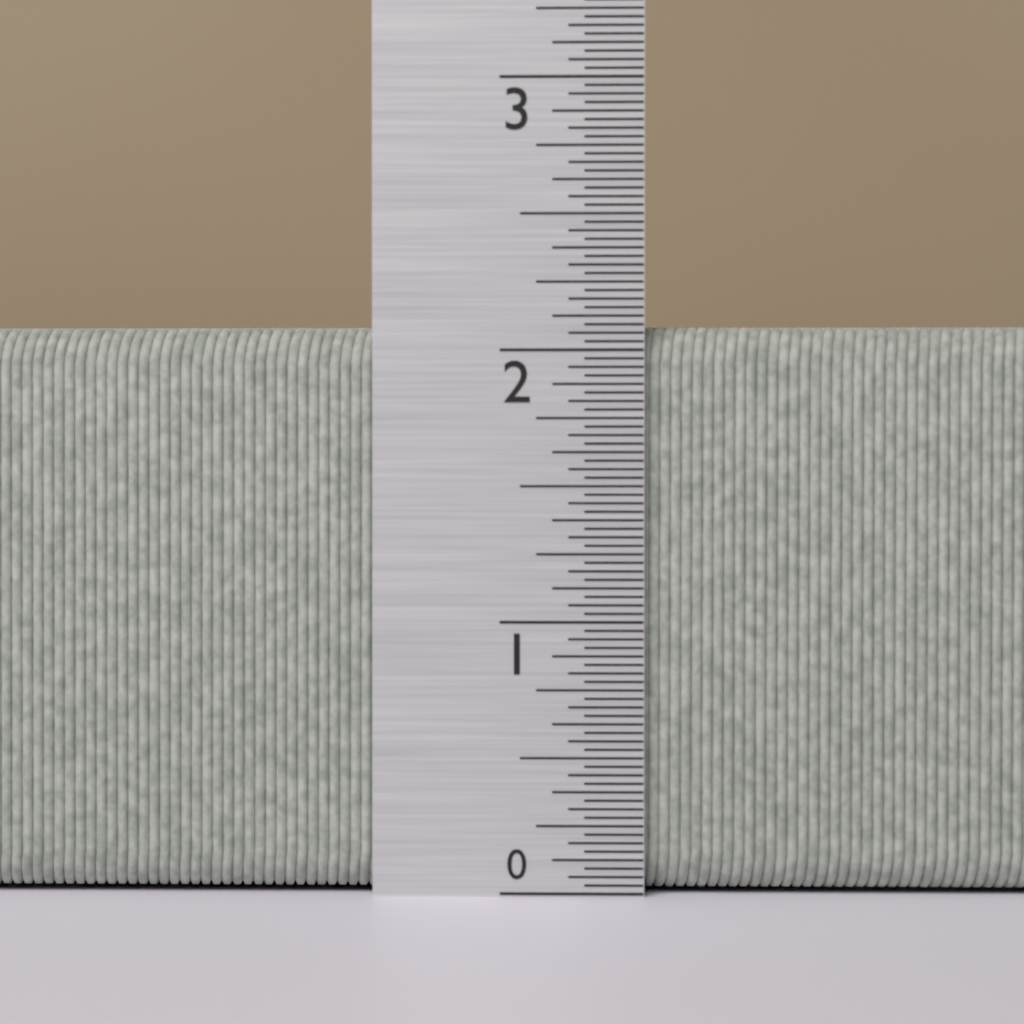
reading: 2.09375 in
